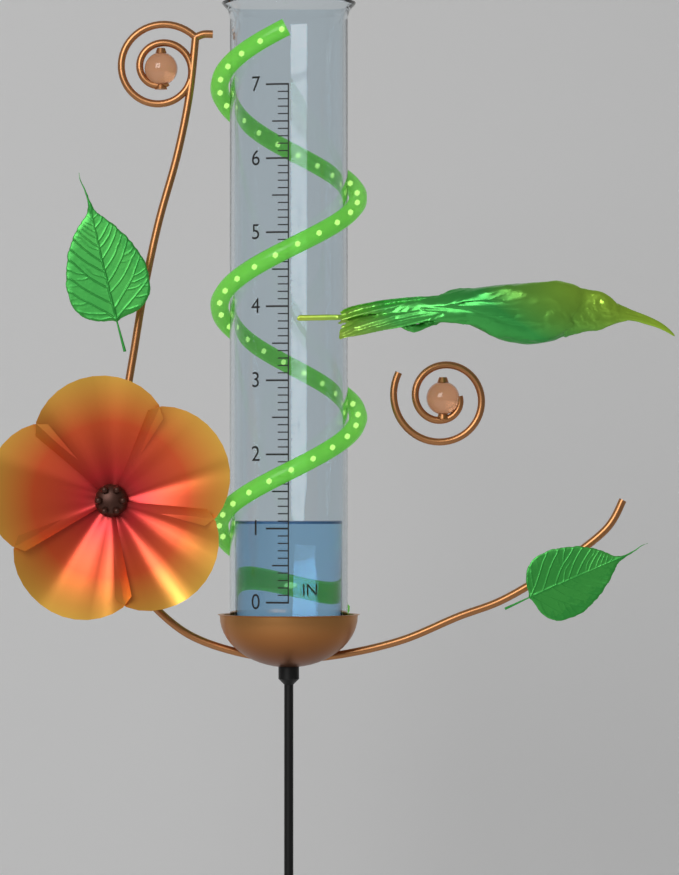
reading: 1.1 in
